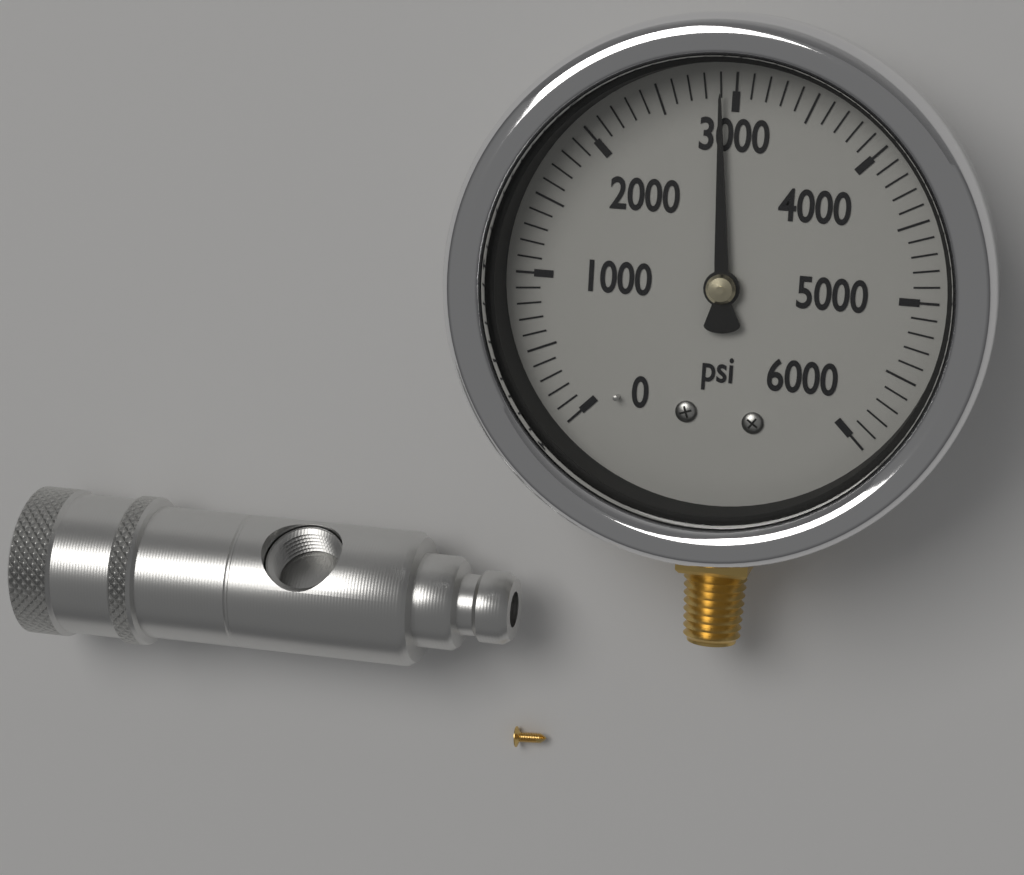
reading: 2900 psi
